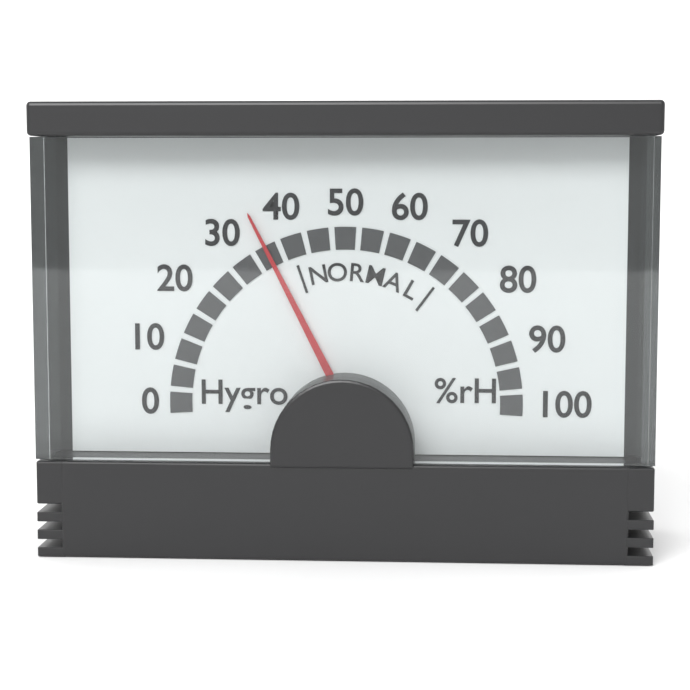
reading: 35 %rH
